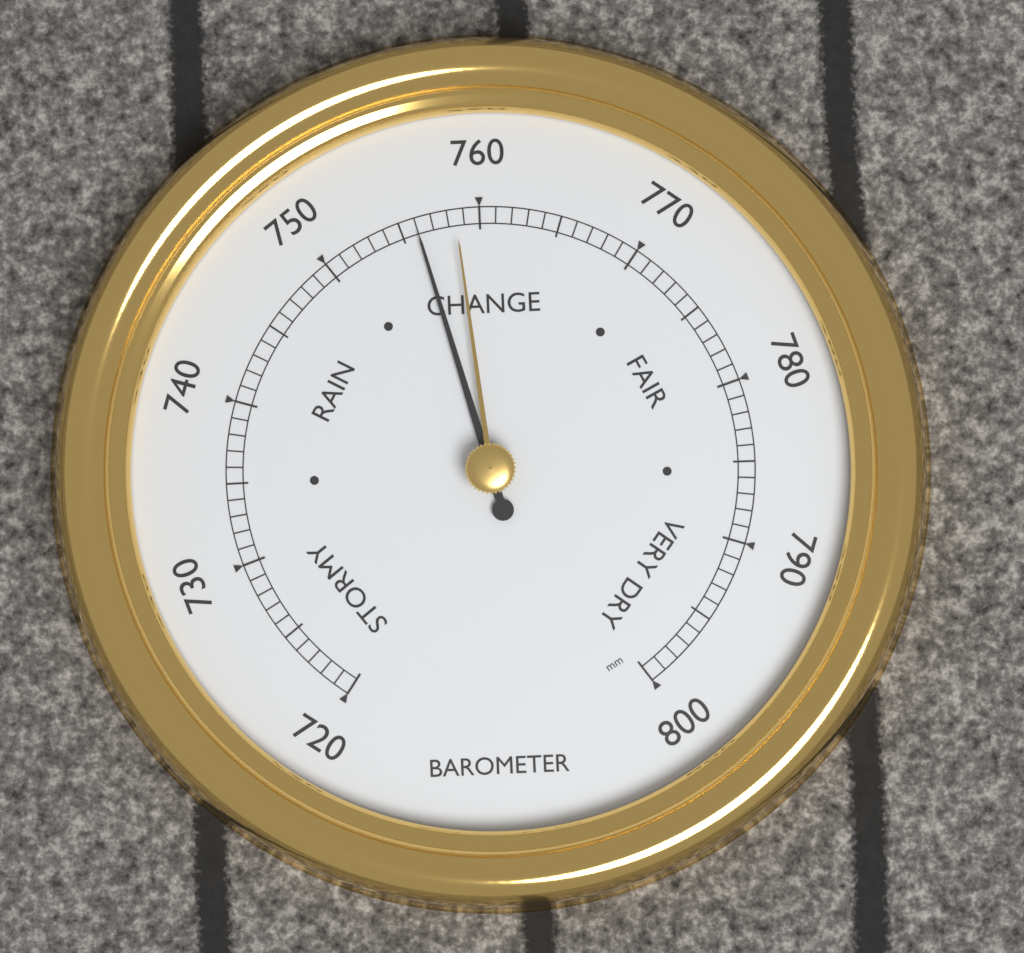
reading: 756 mm
